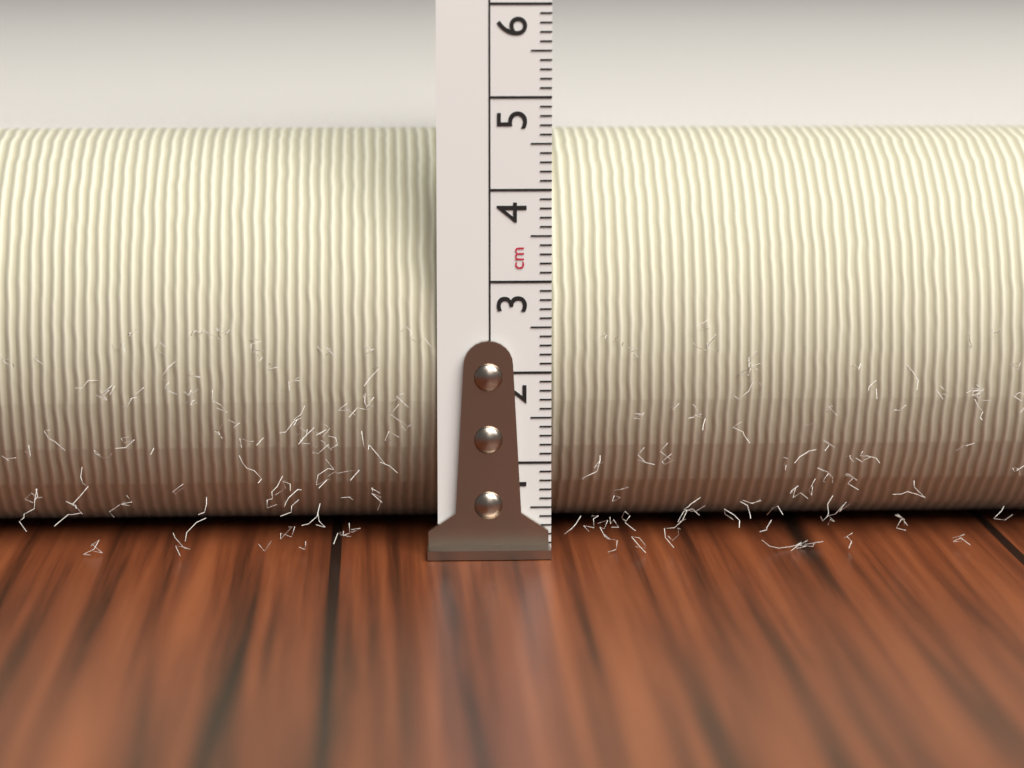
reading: 4.5 cm
